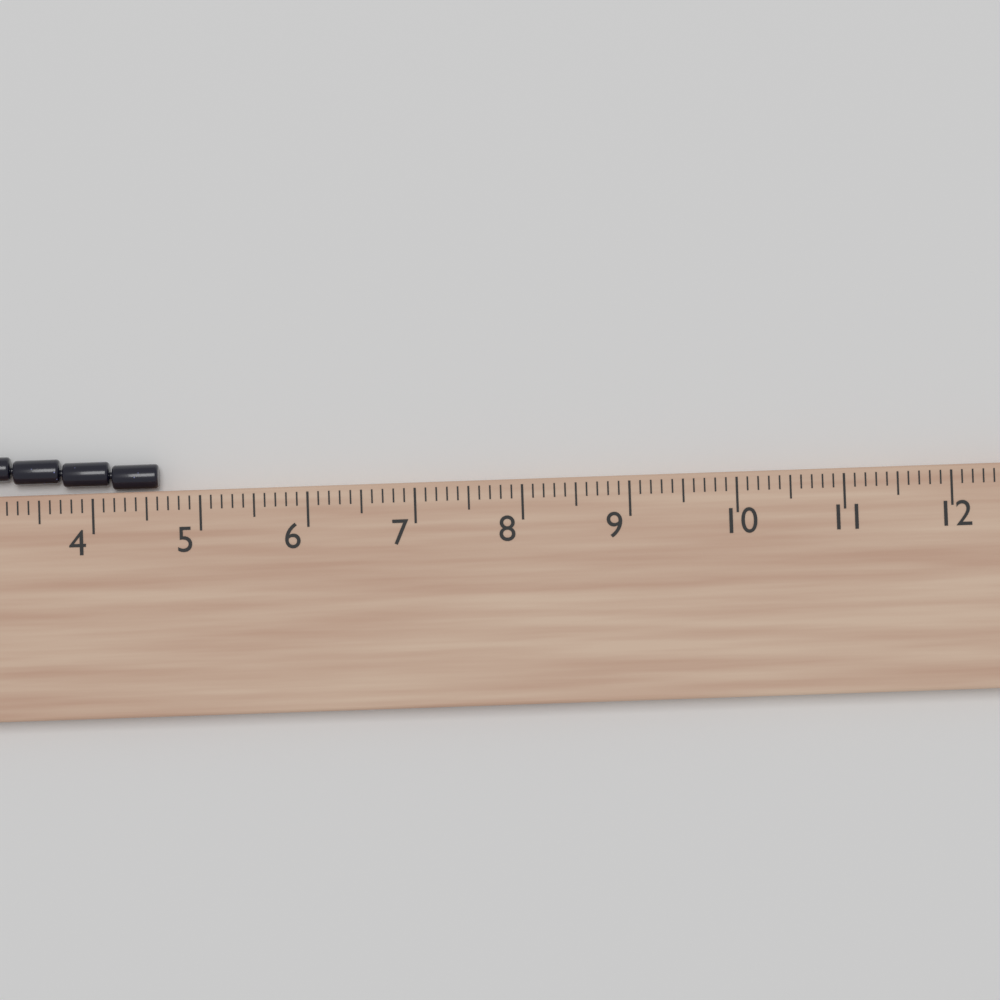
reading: 4.6 cm
